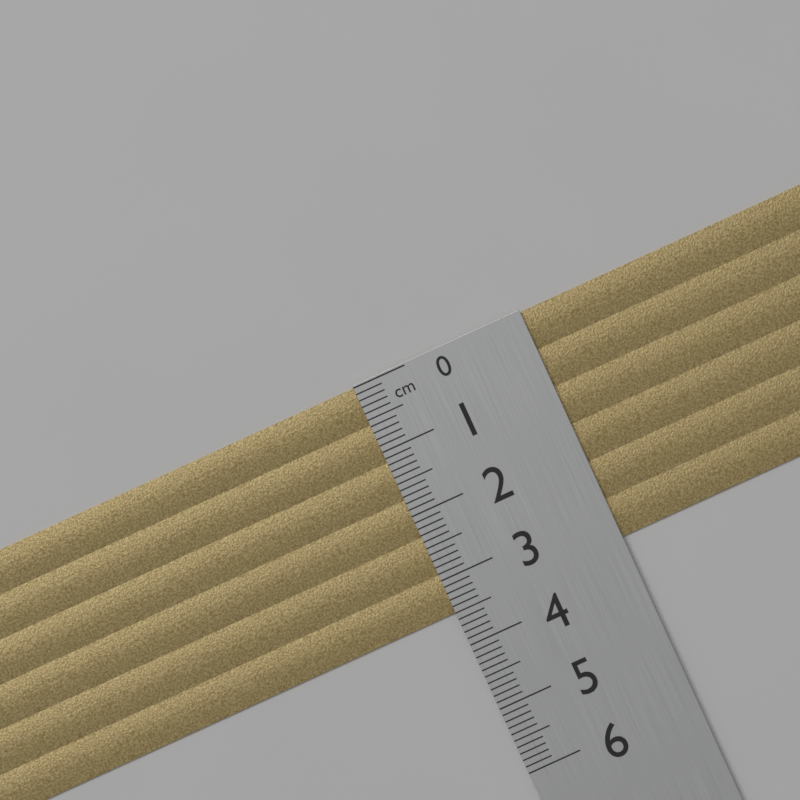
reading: 3.5 cm
